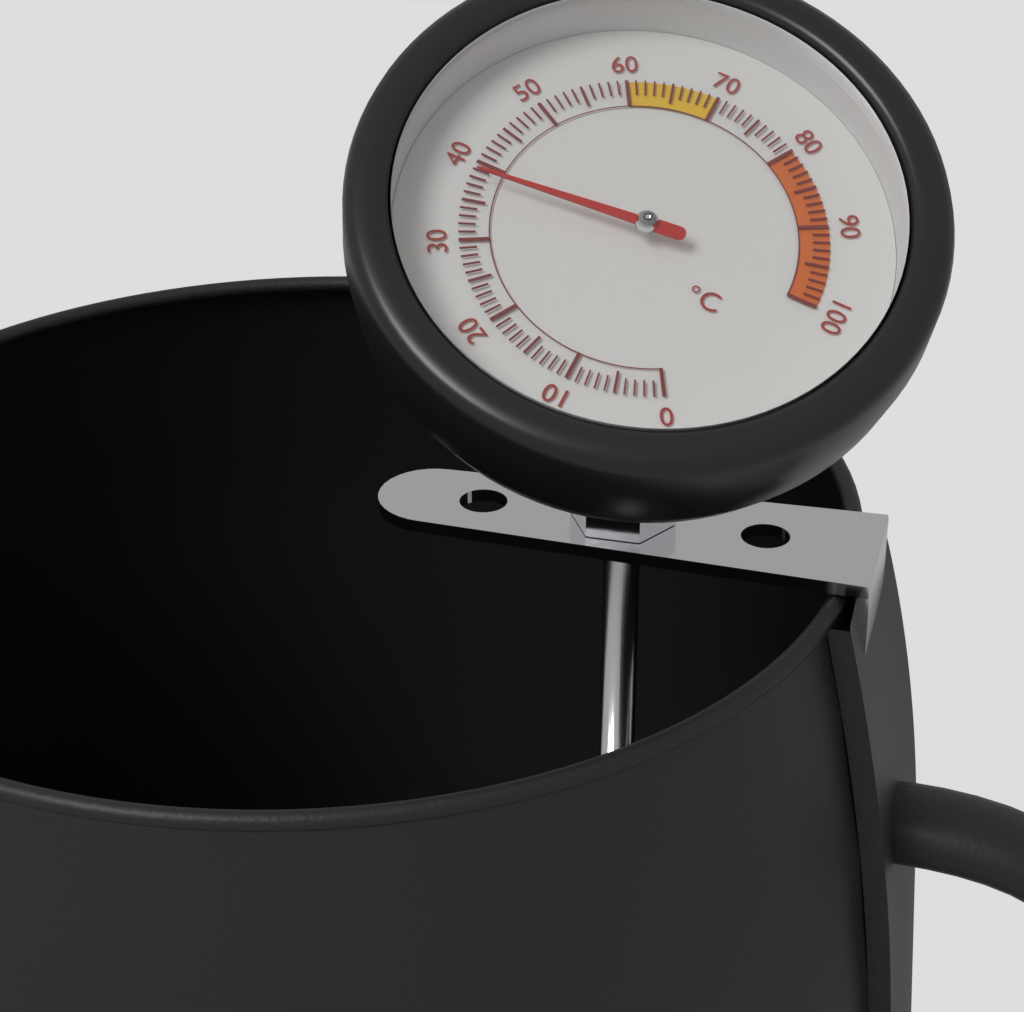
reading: 38 °C
